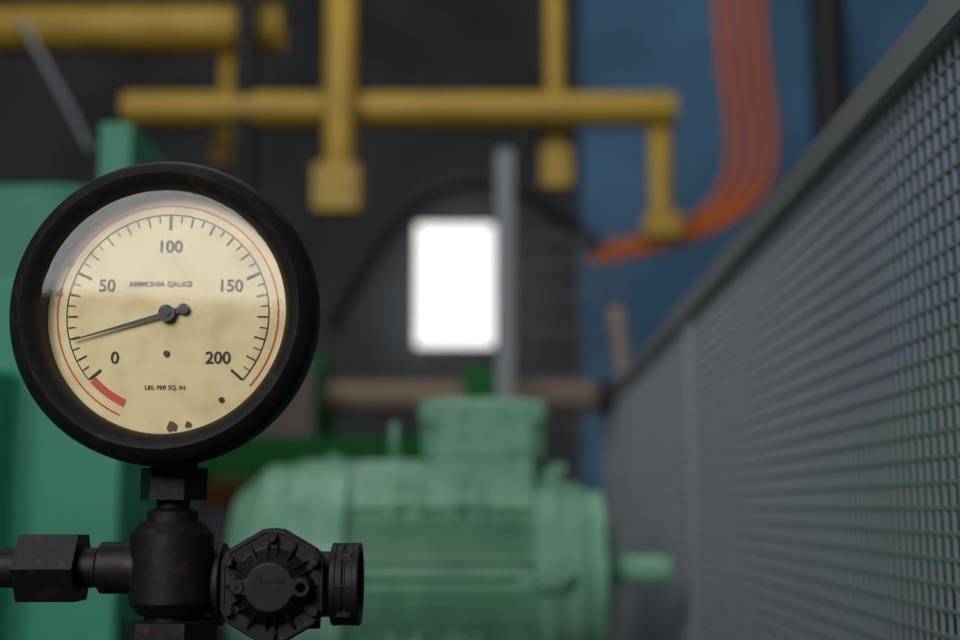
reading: 19 psi
